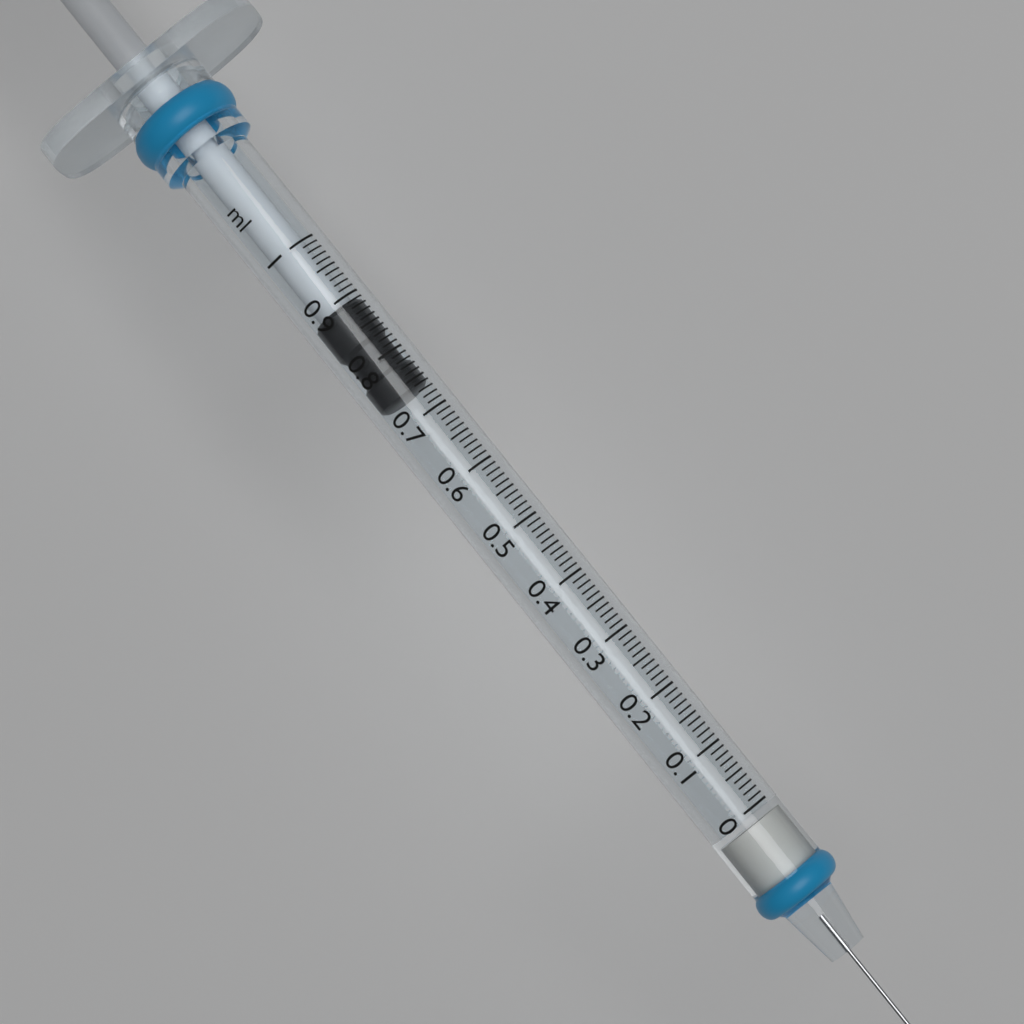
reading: 0.74 ml
